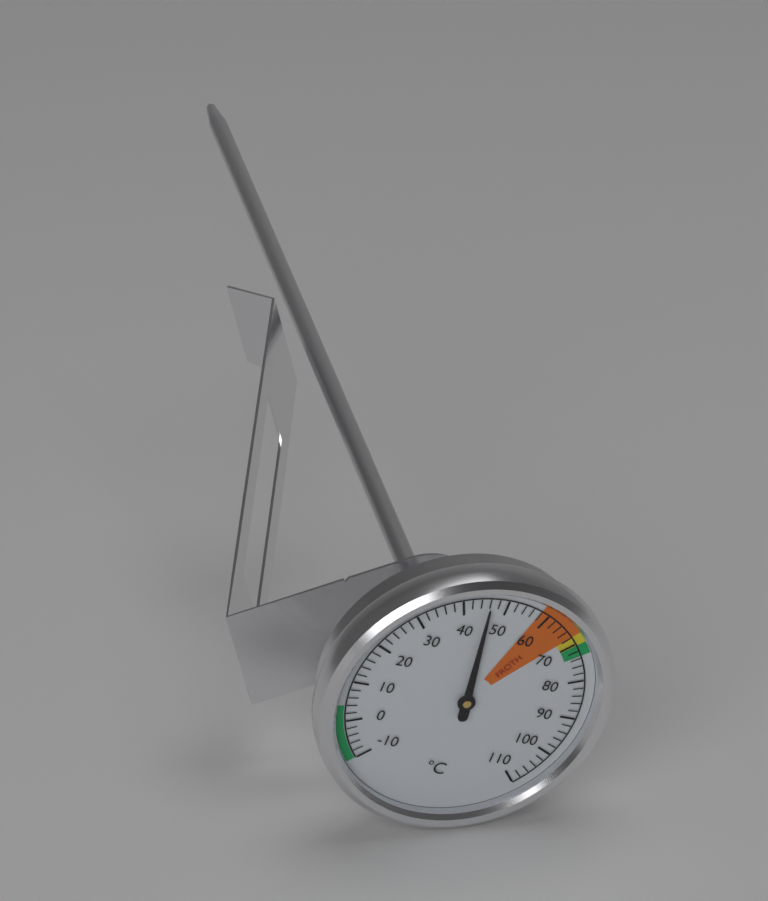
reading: 46 °C
